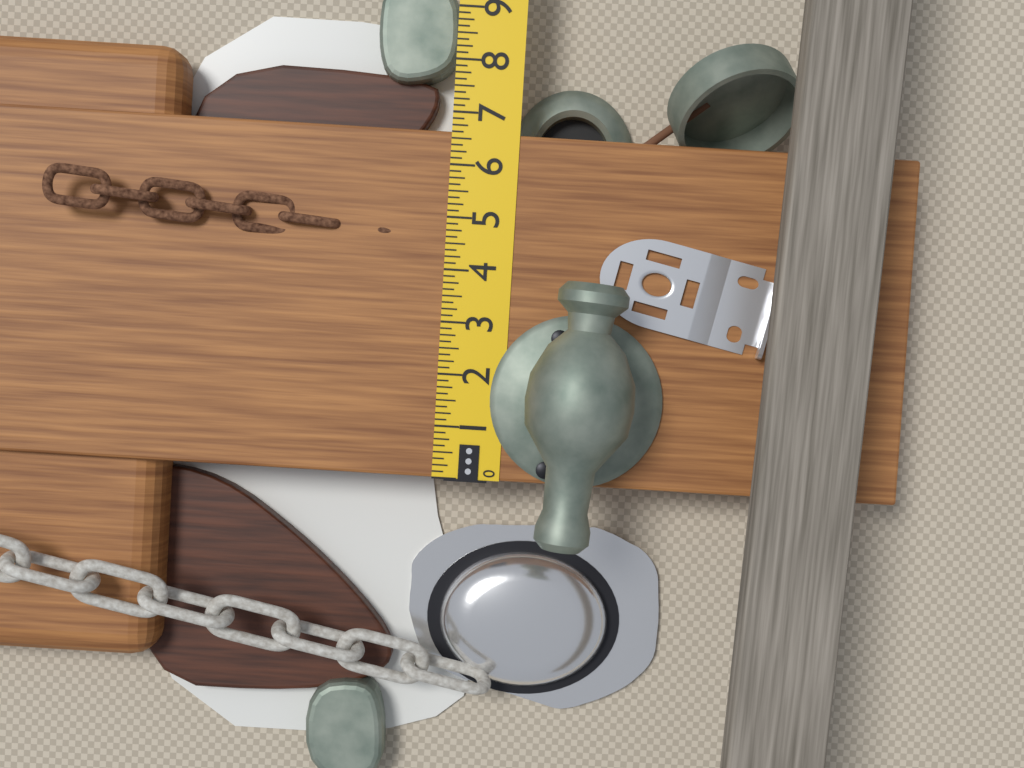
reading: 6.625 in
